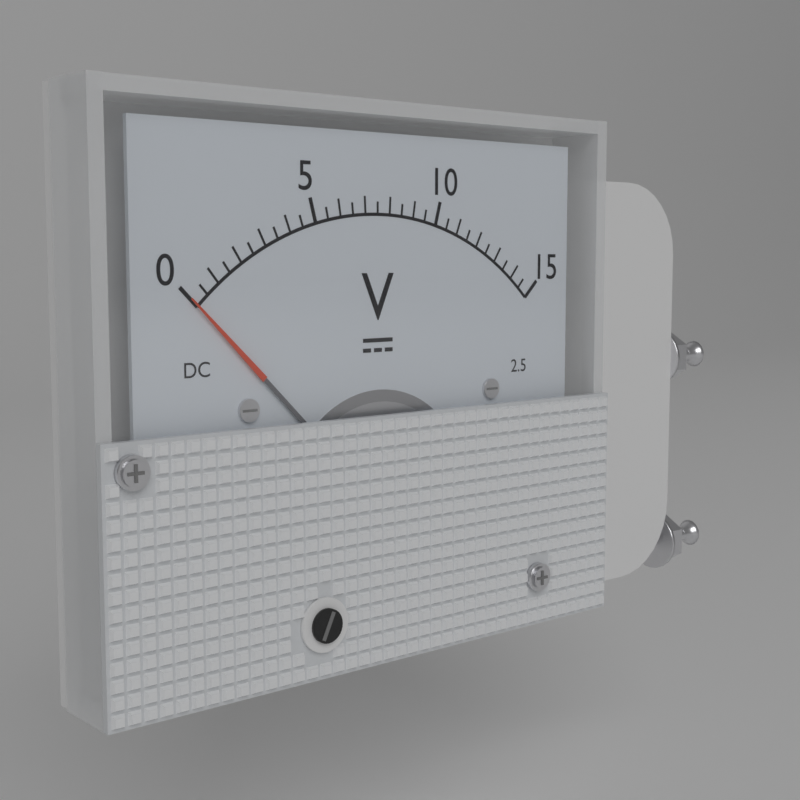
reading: 0.0 V
